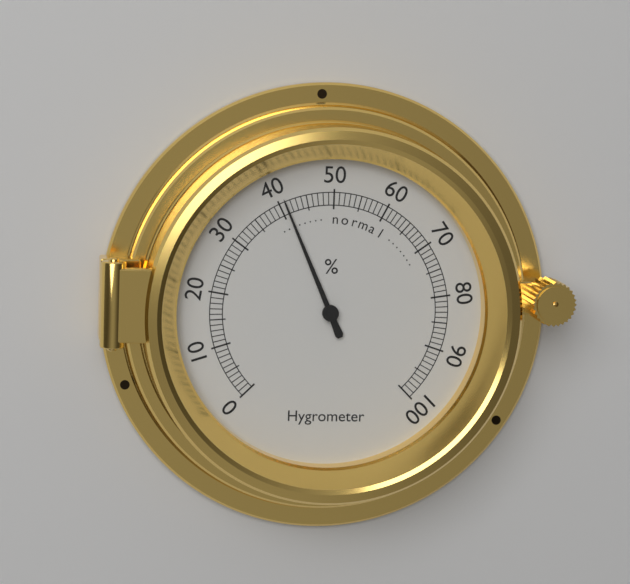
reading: 41 %
